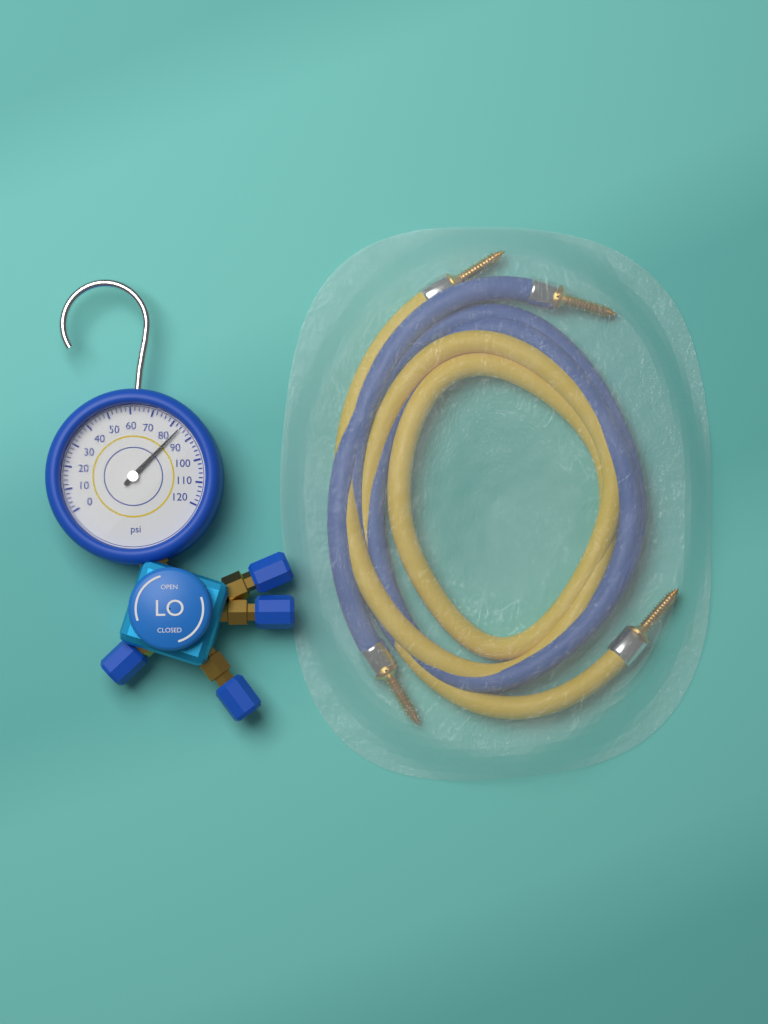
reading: 84 psi
